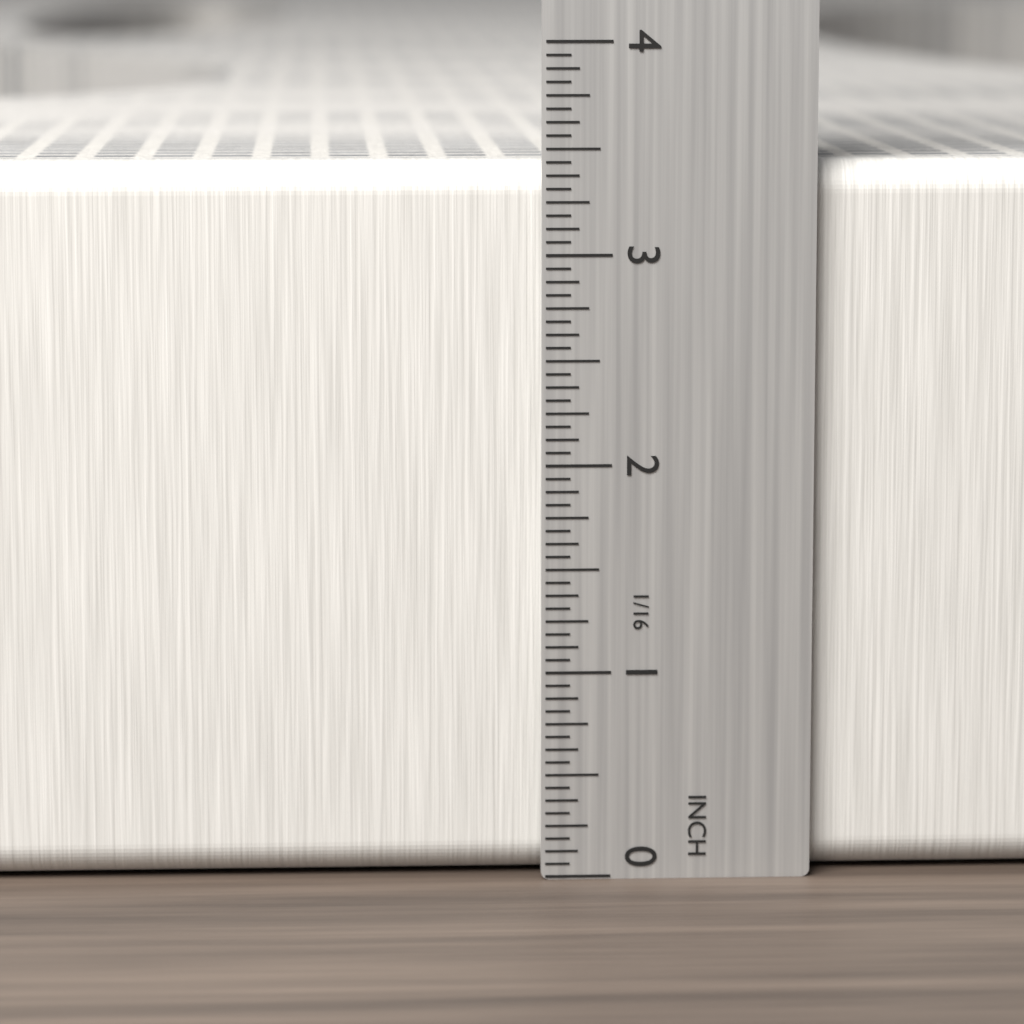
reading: 3.4375 in
